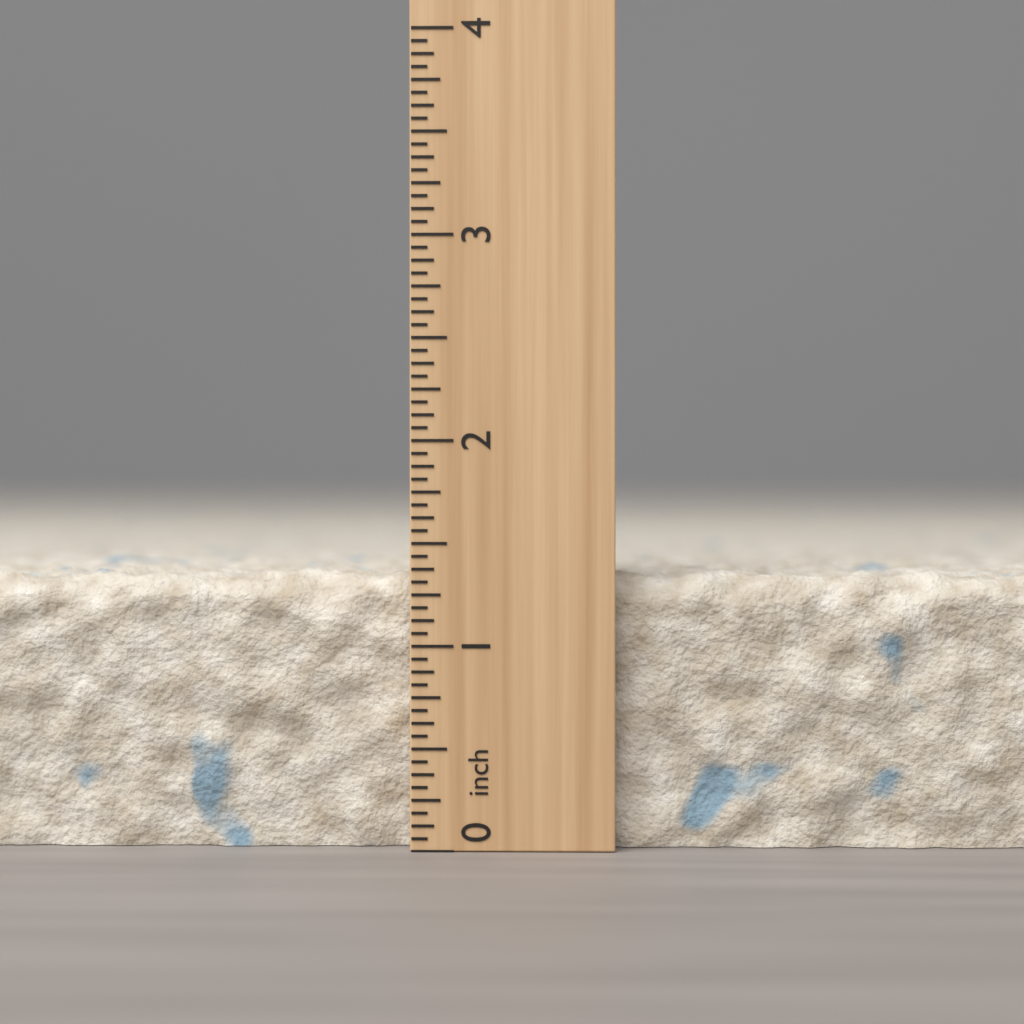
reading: 1.3750 inch
